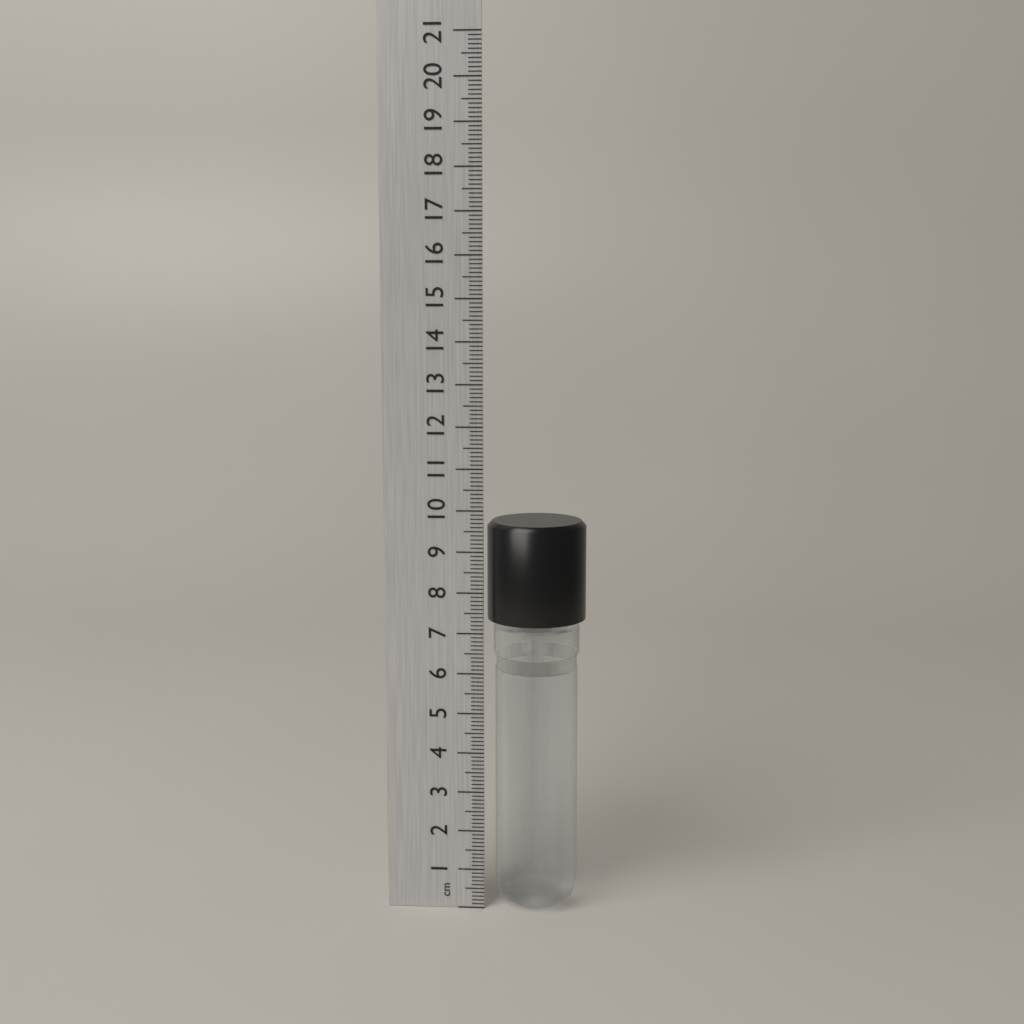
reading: 9.7 cm
